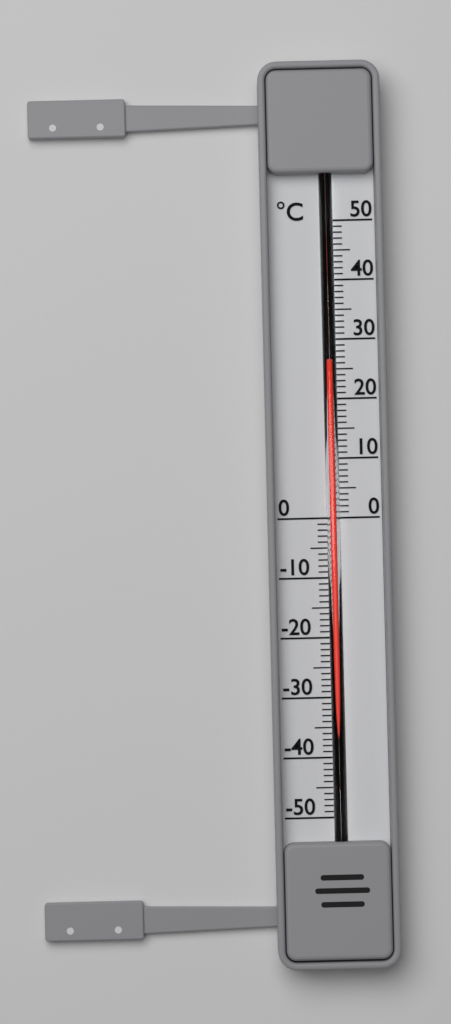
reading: 26 °C
